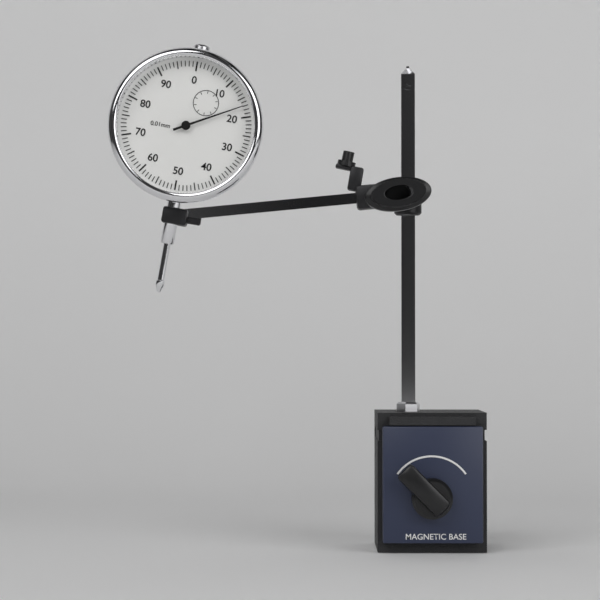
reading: 0.17 mm
